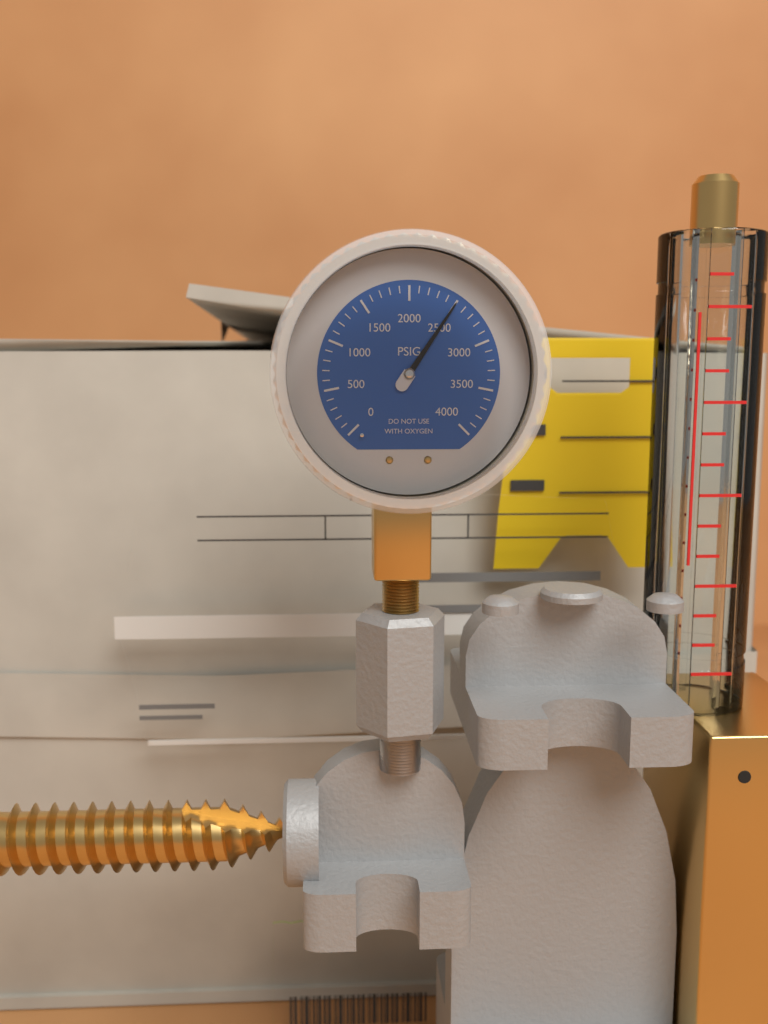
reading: 2500 psi
